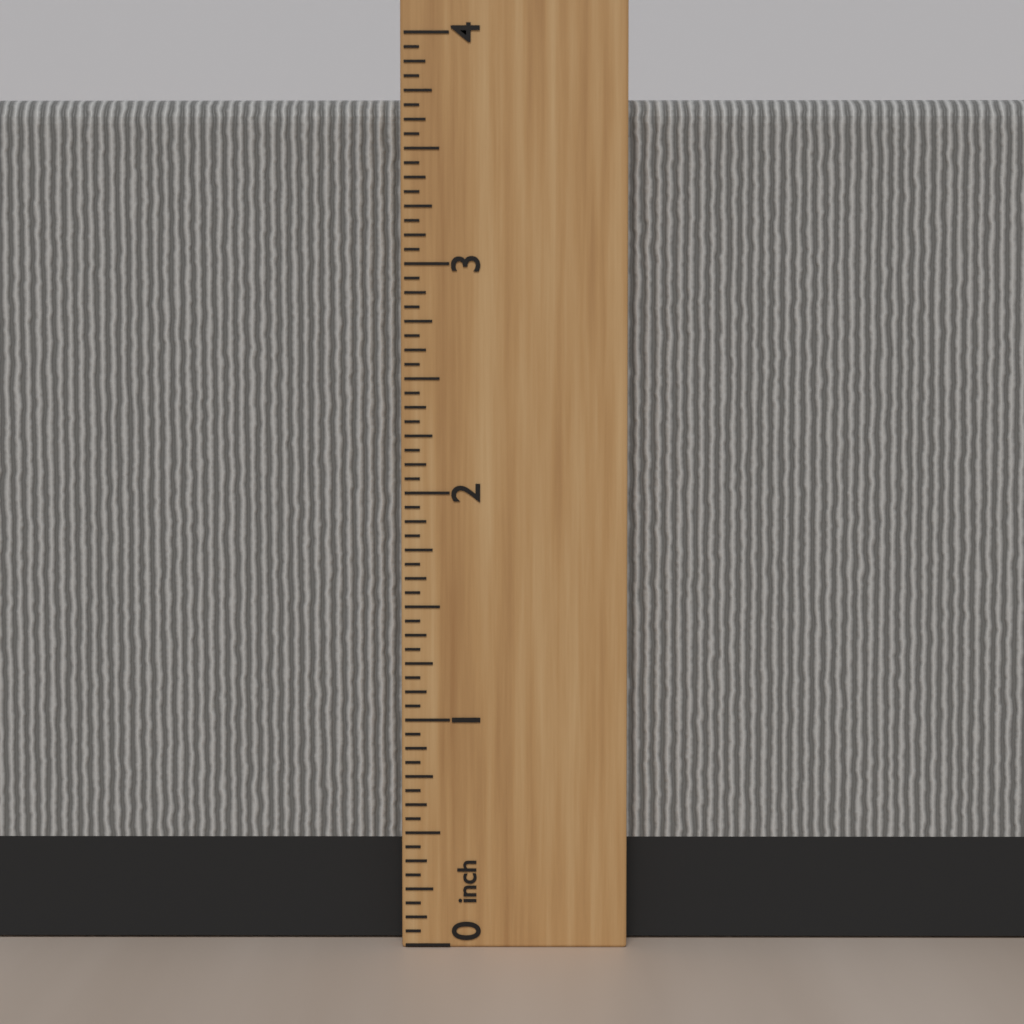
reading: 3.7500 inch
